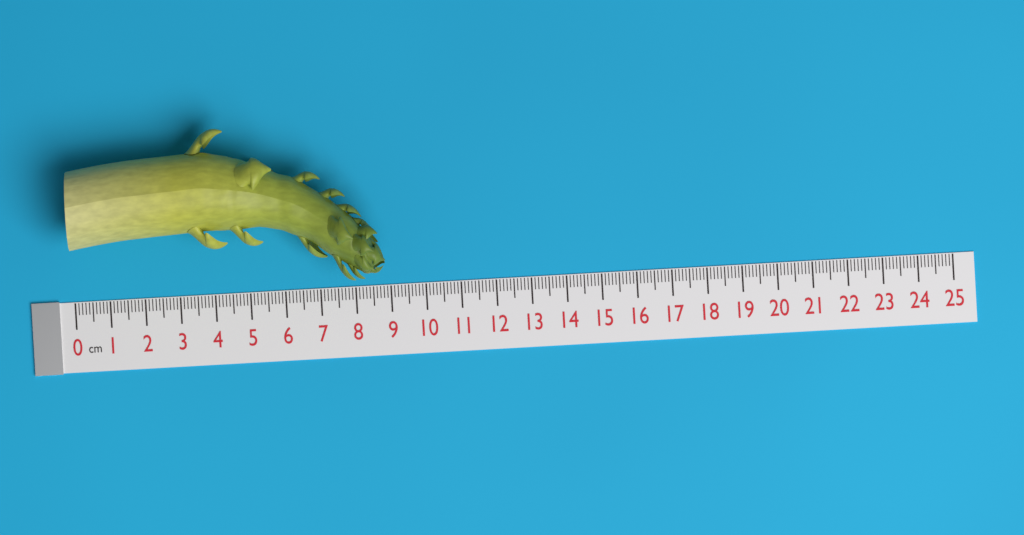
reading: 8.9 cm
